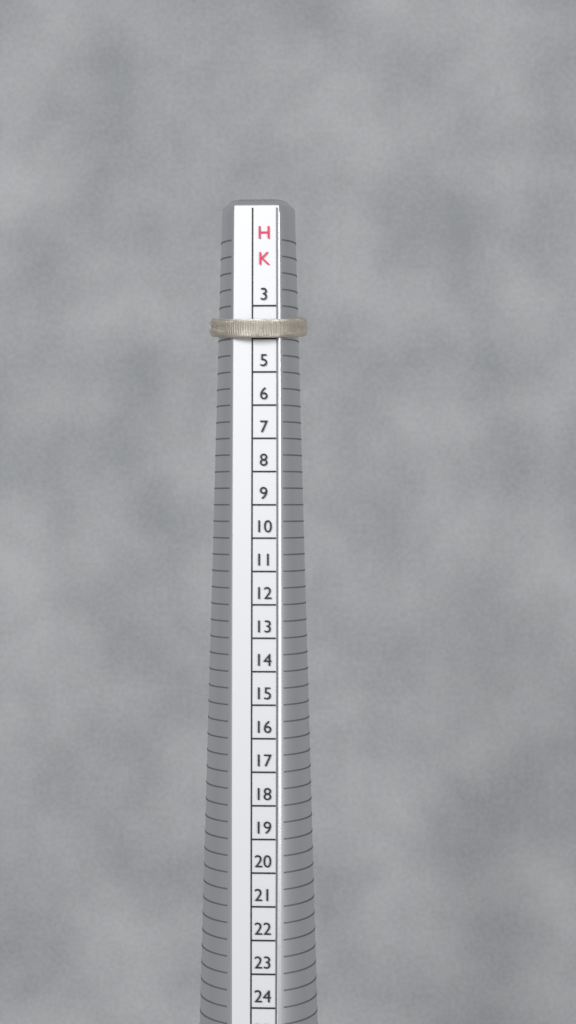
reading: 4 HK
